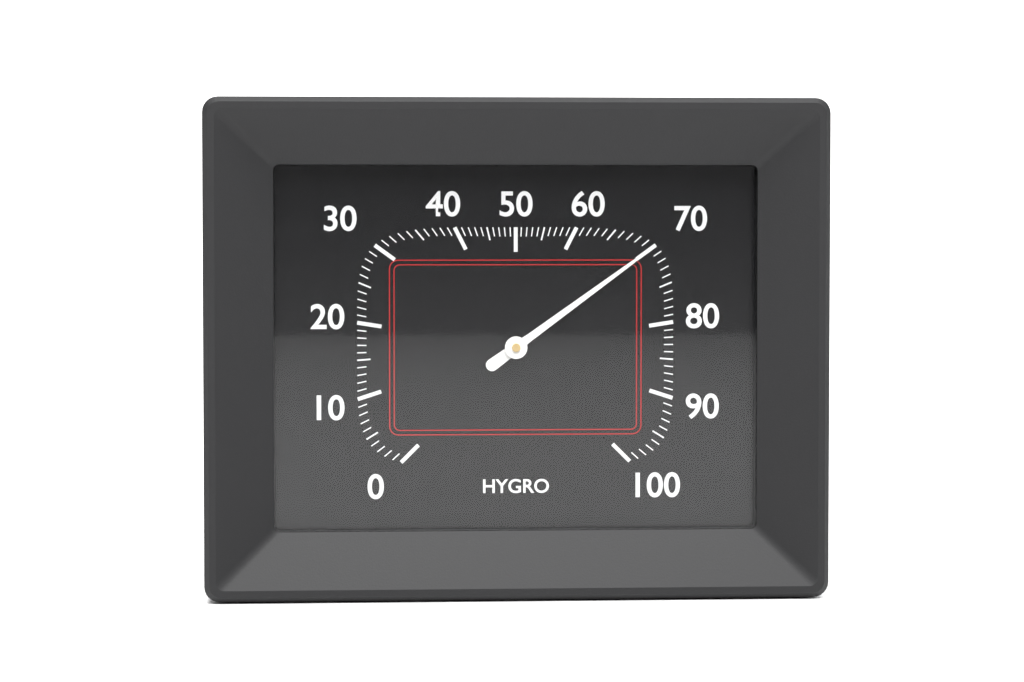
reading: 70 %
